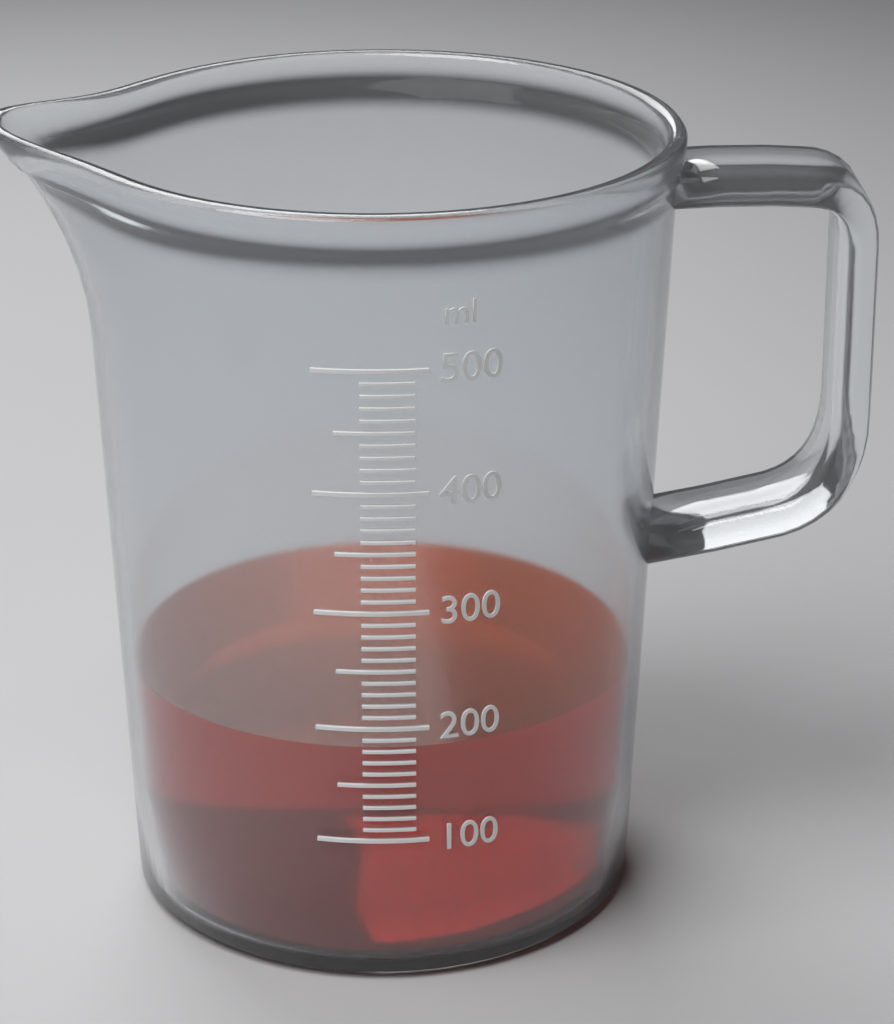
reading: 180 ml
